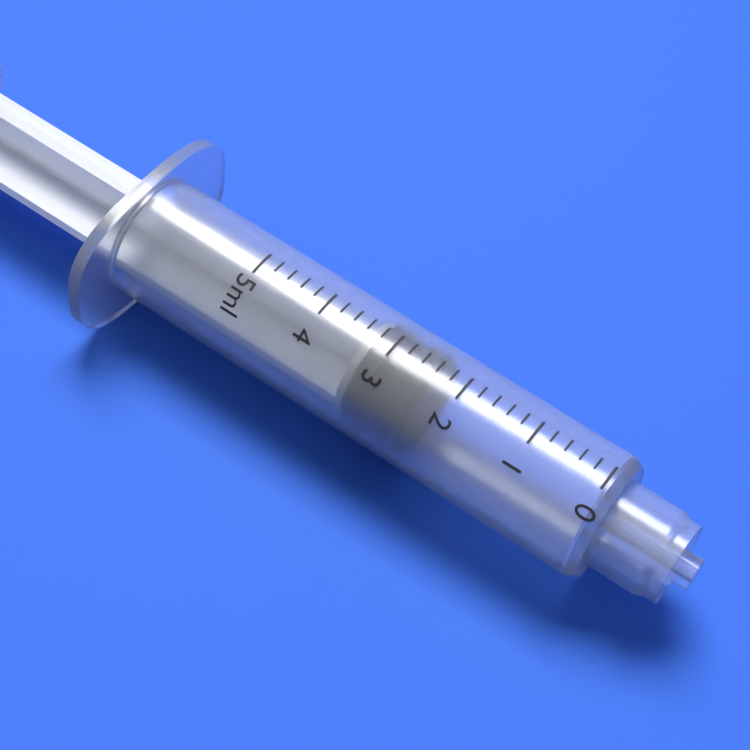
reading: 2.4 ml
